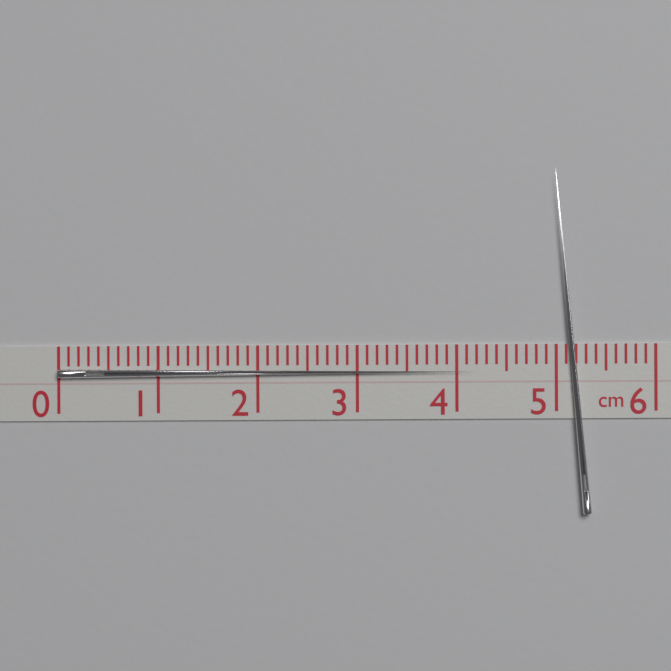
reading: 4.2 cm
